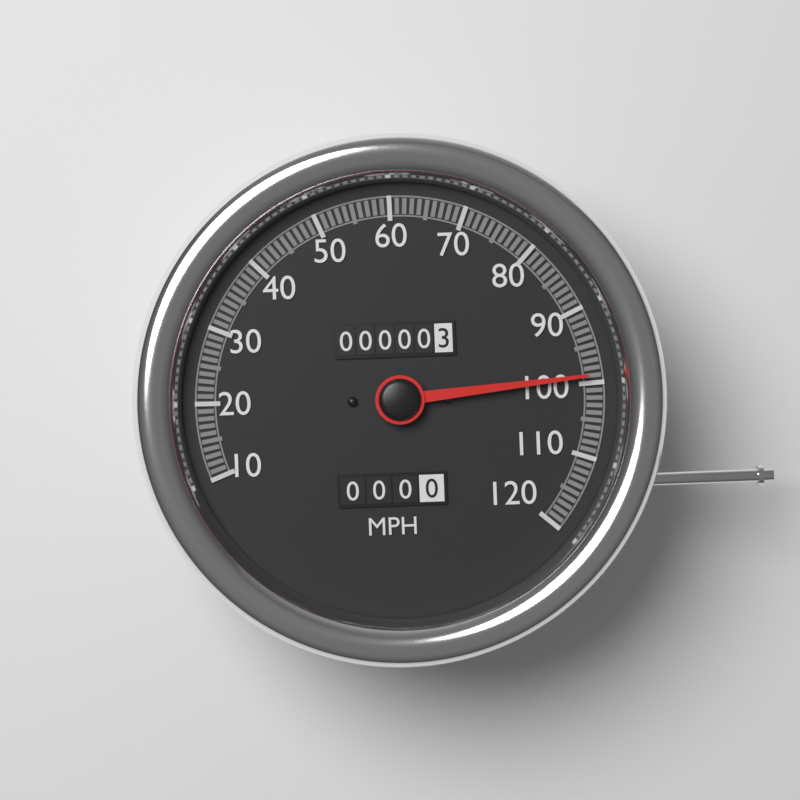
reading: 99 MPH
